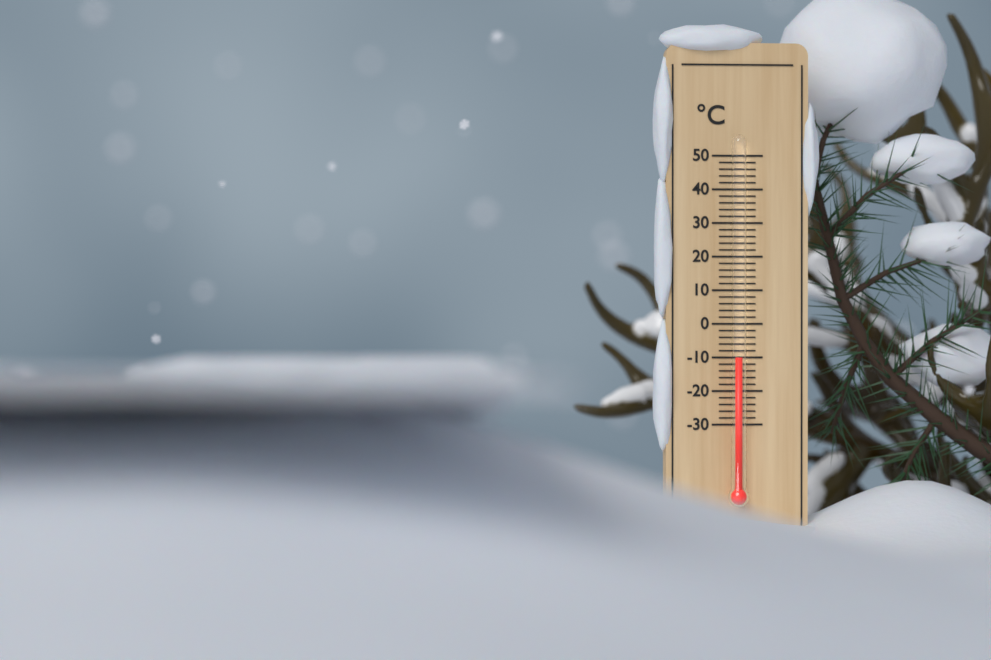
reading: -10 °C
